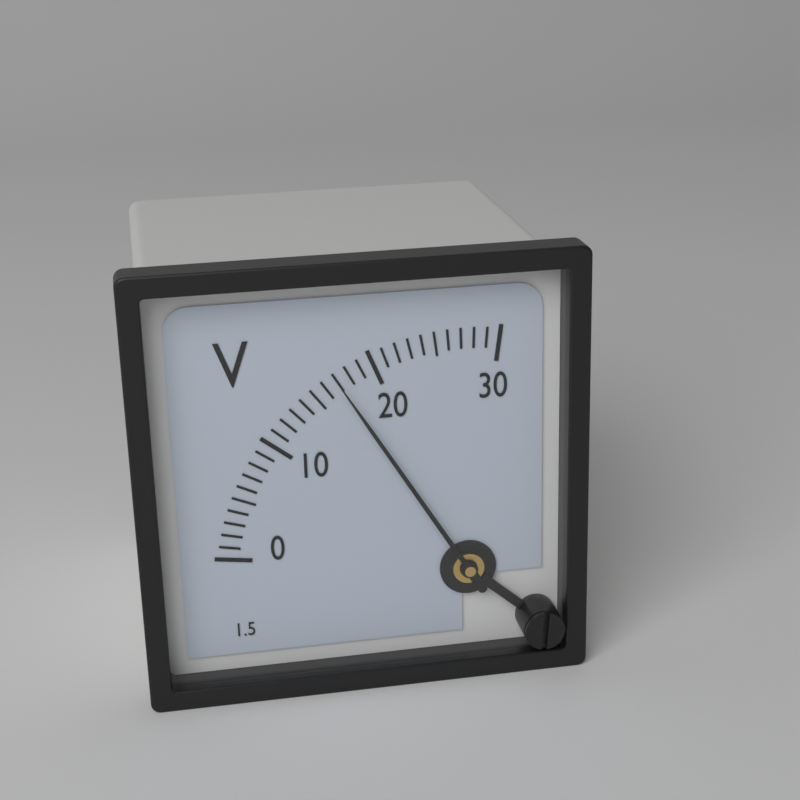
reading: 17 V
